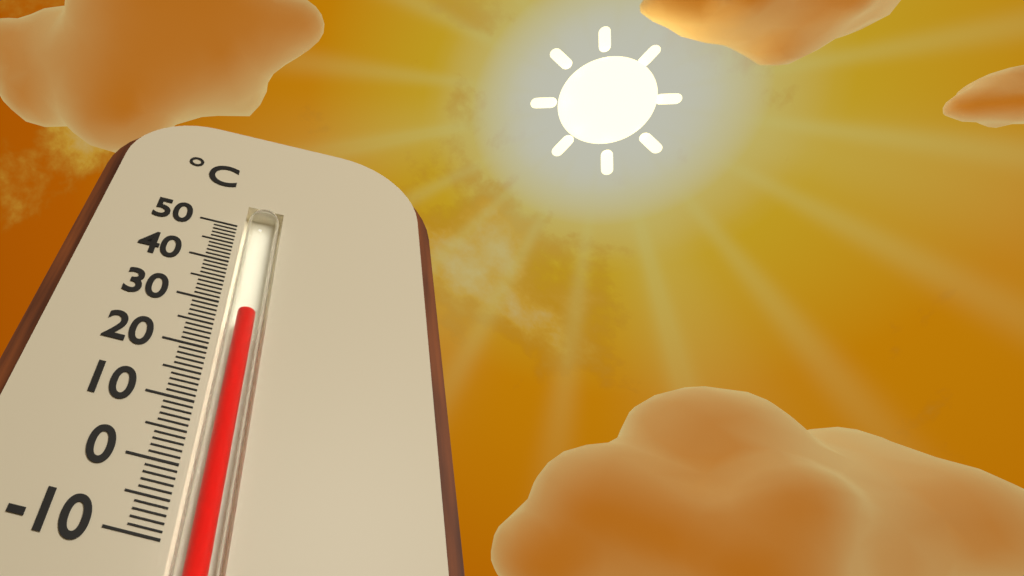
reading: 29 °C
